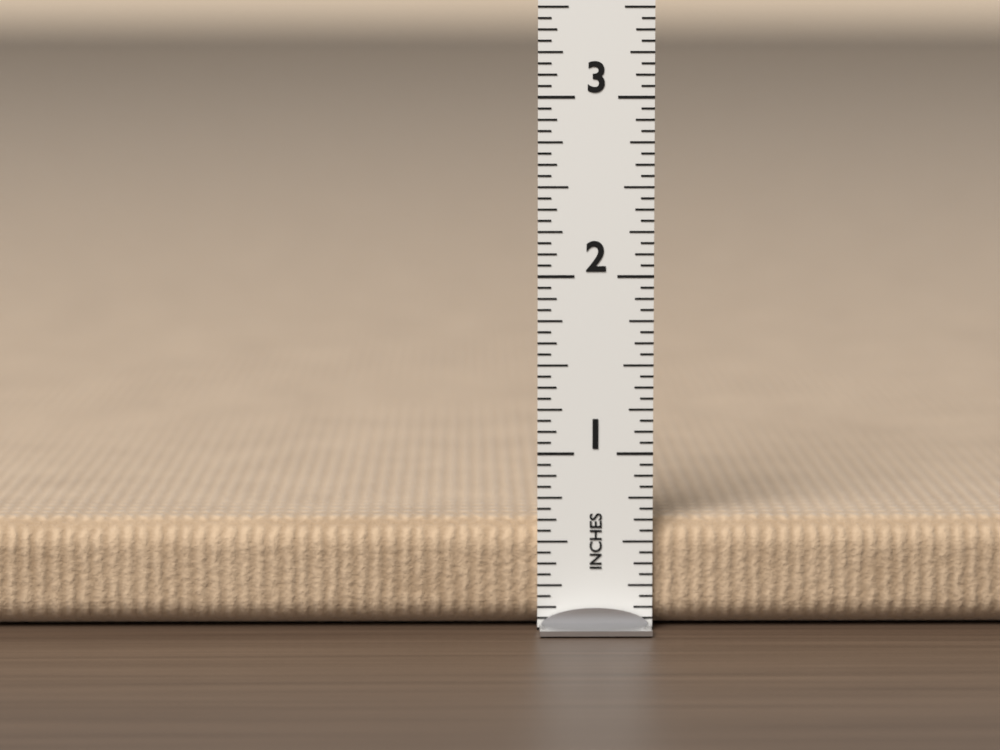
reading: 0.6250 in
